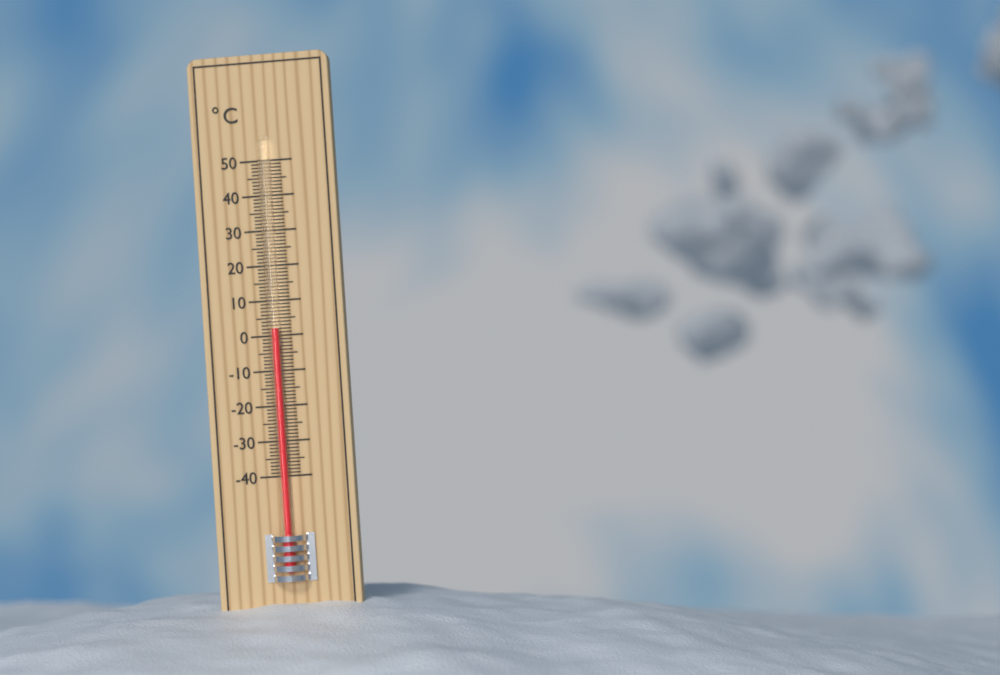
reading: 2 °C
